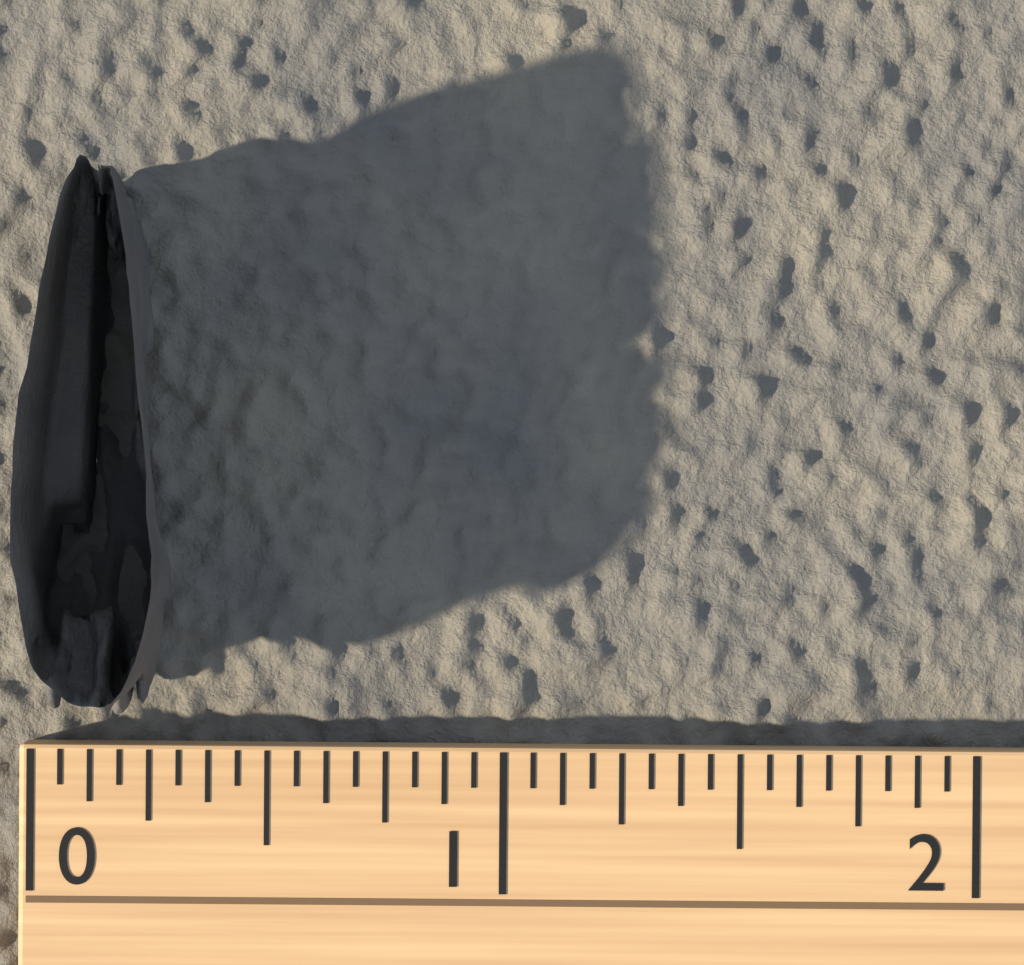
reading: 0.3125 (no unit)
